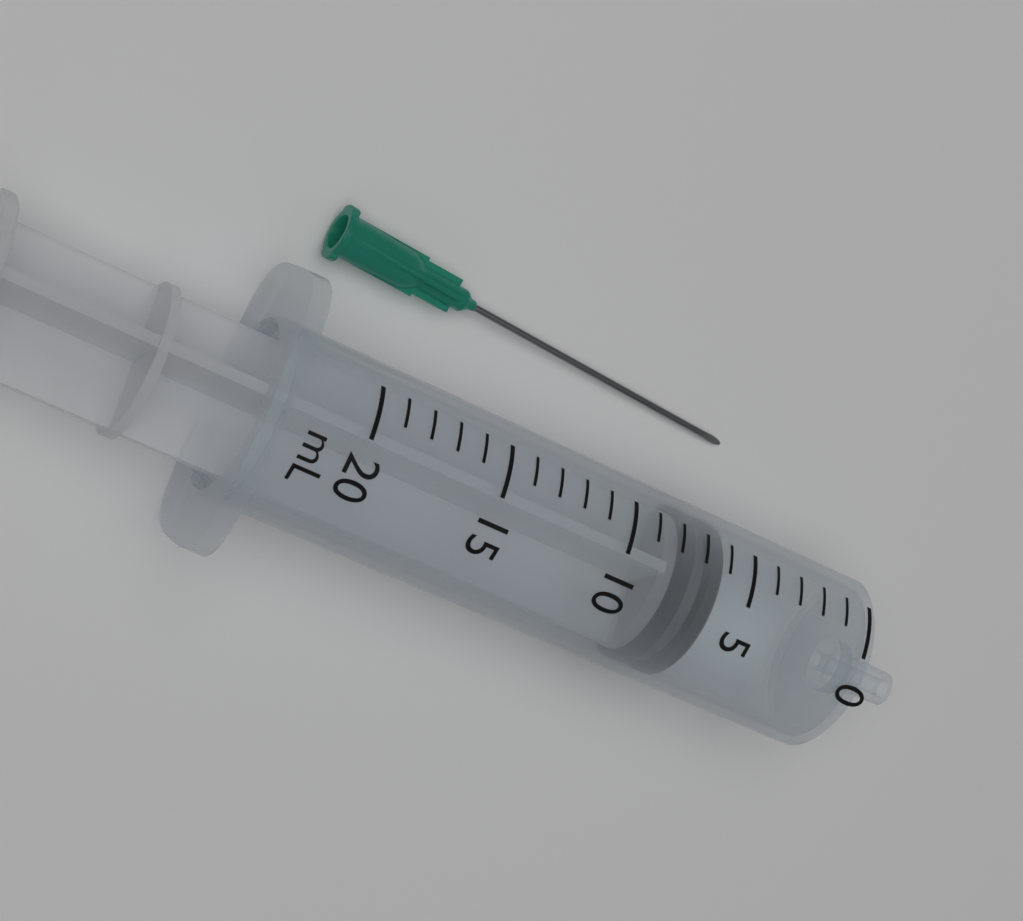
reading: 6 mL
